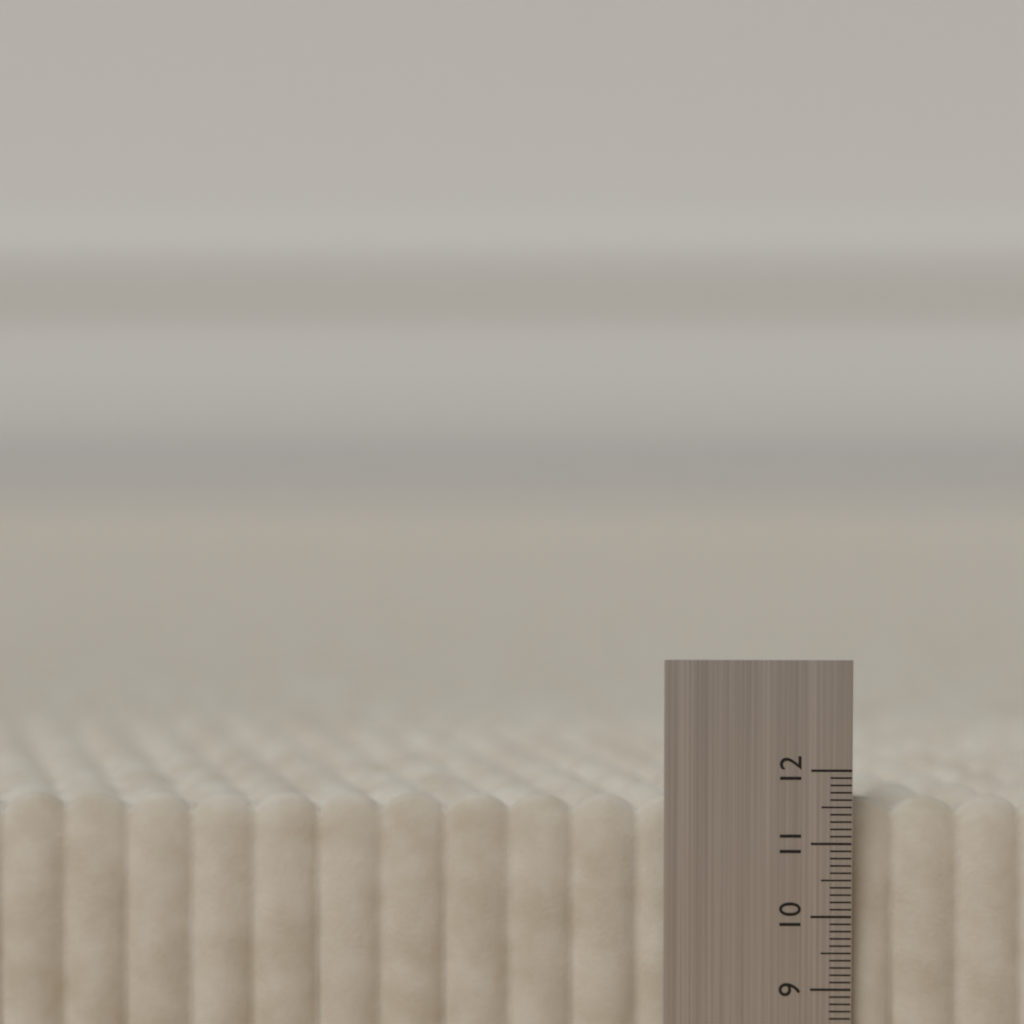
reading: 11.6 (no unit)
